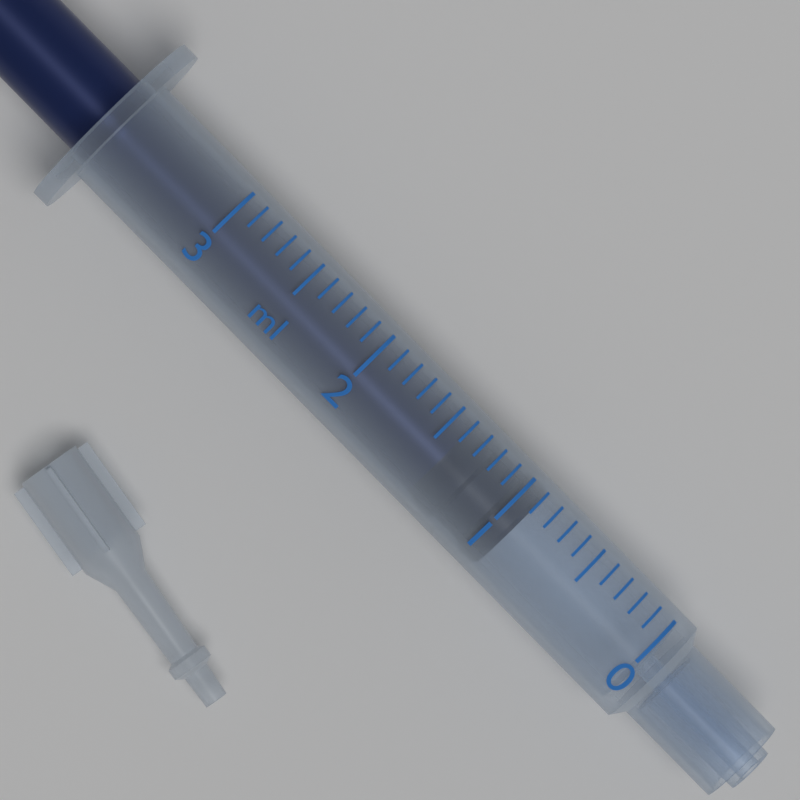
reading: 0.9 ml
